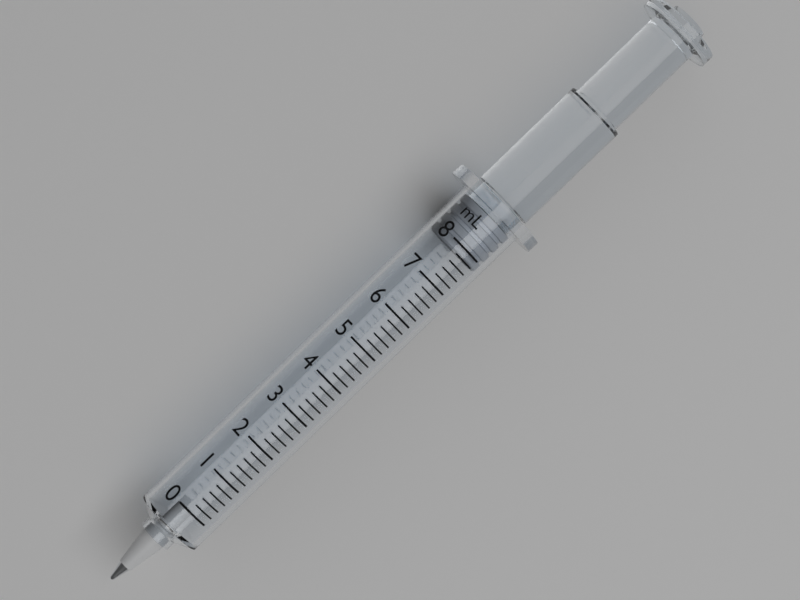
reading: 7.8 mL
